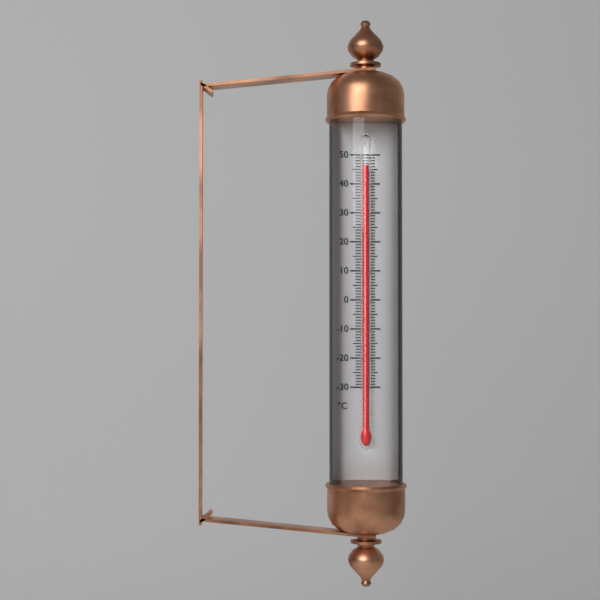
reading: 46 °C
